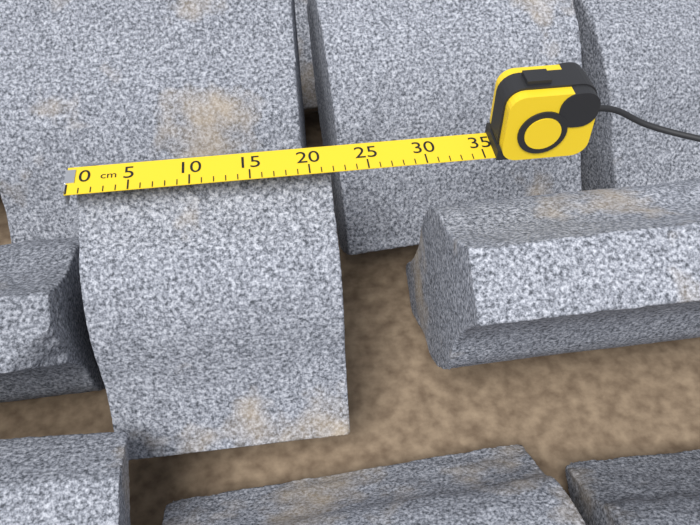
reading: 22 cm
